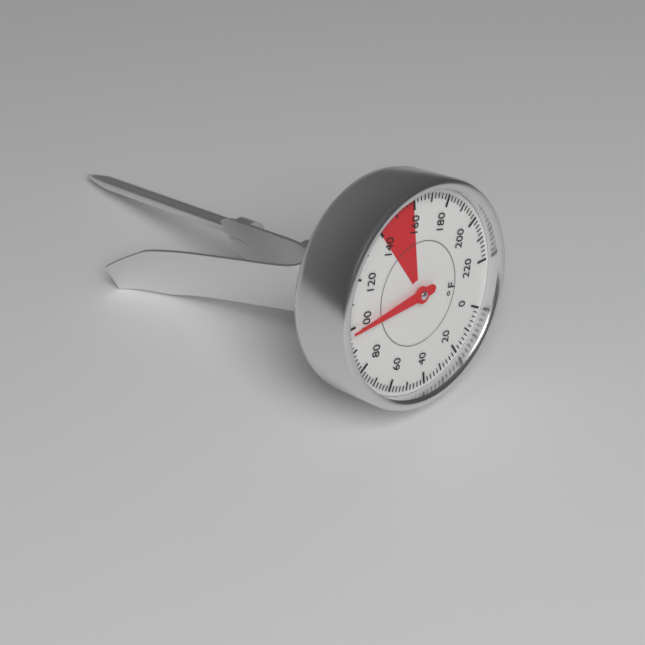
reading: 98 °F
